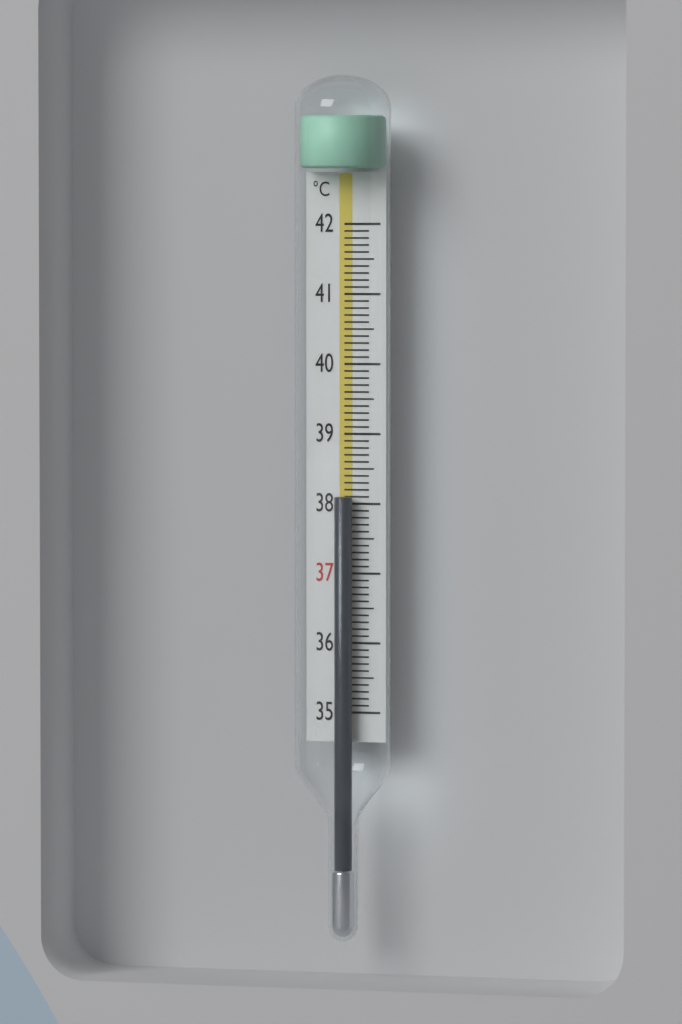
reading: 38.1 °C
